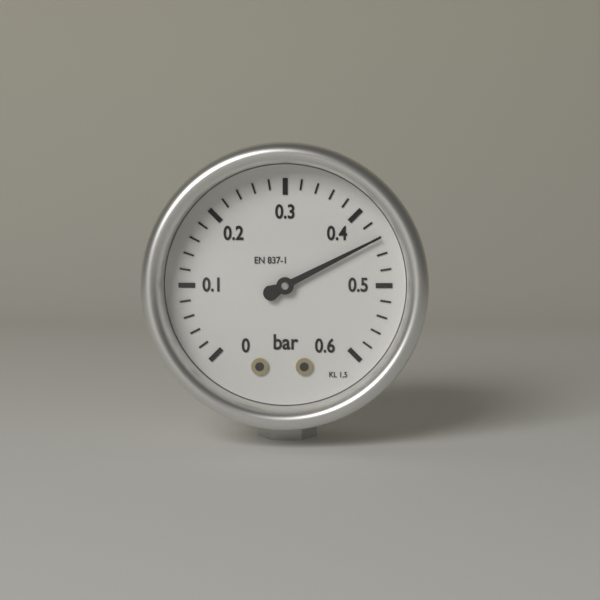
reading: 0.44 bar
